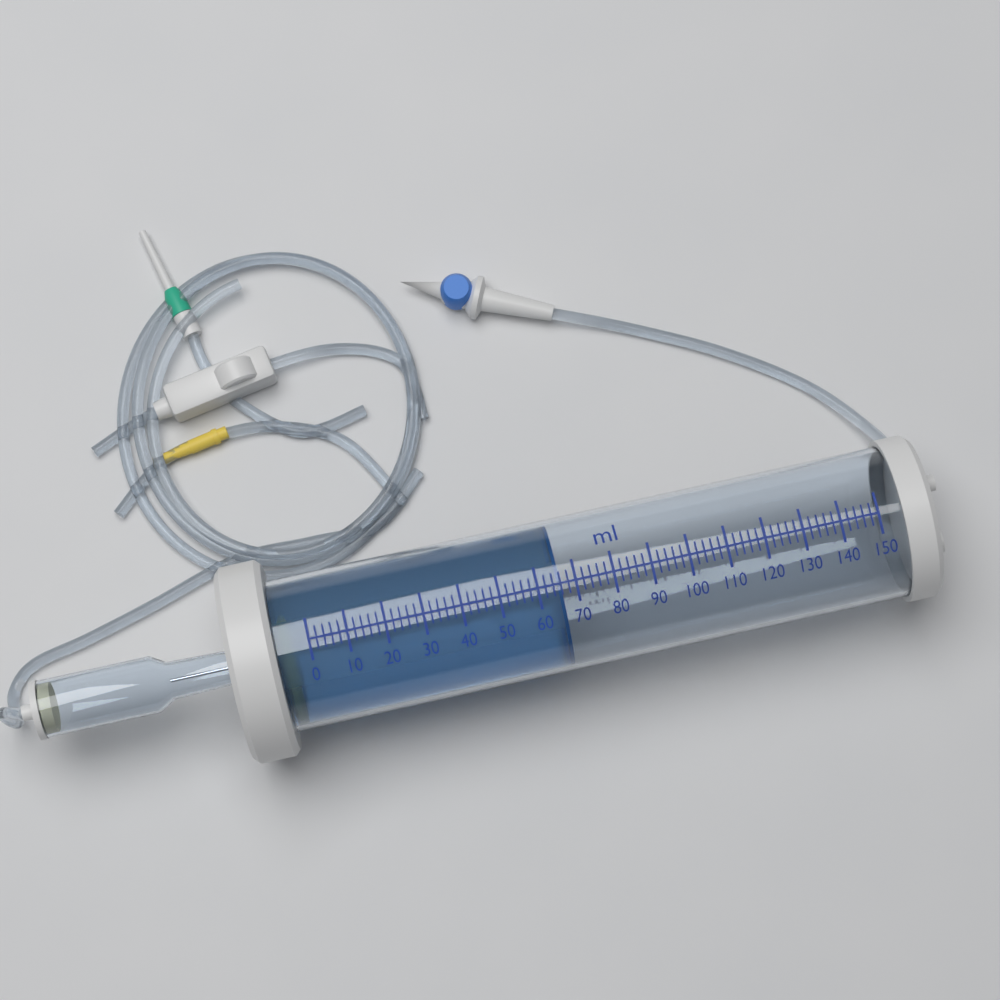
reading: 66 ml
